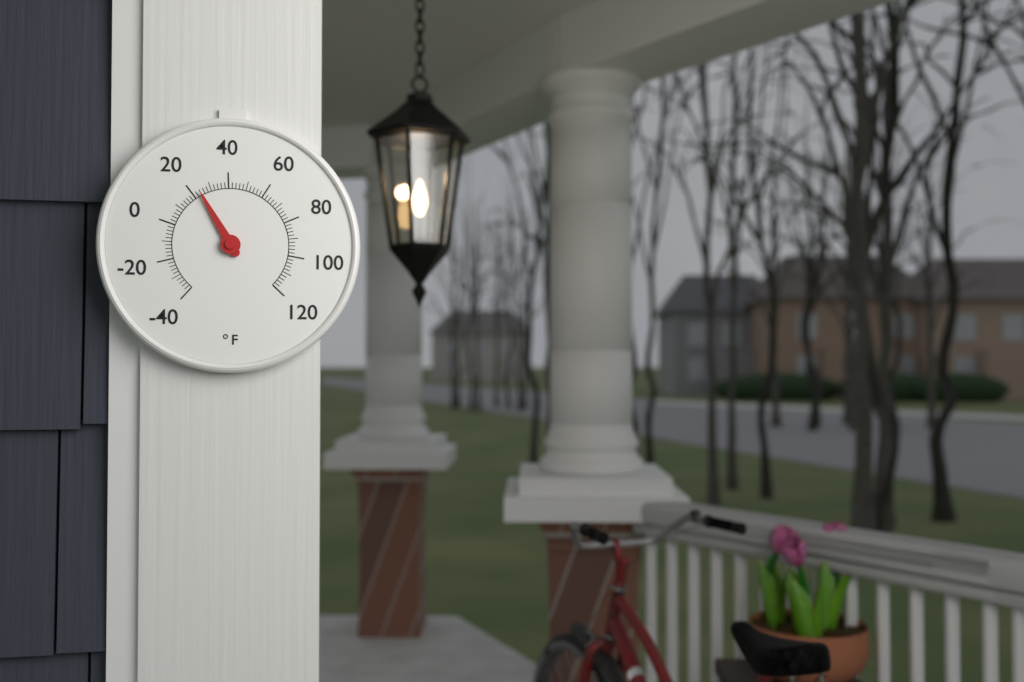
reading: 24 °F
